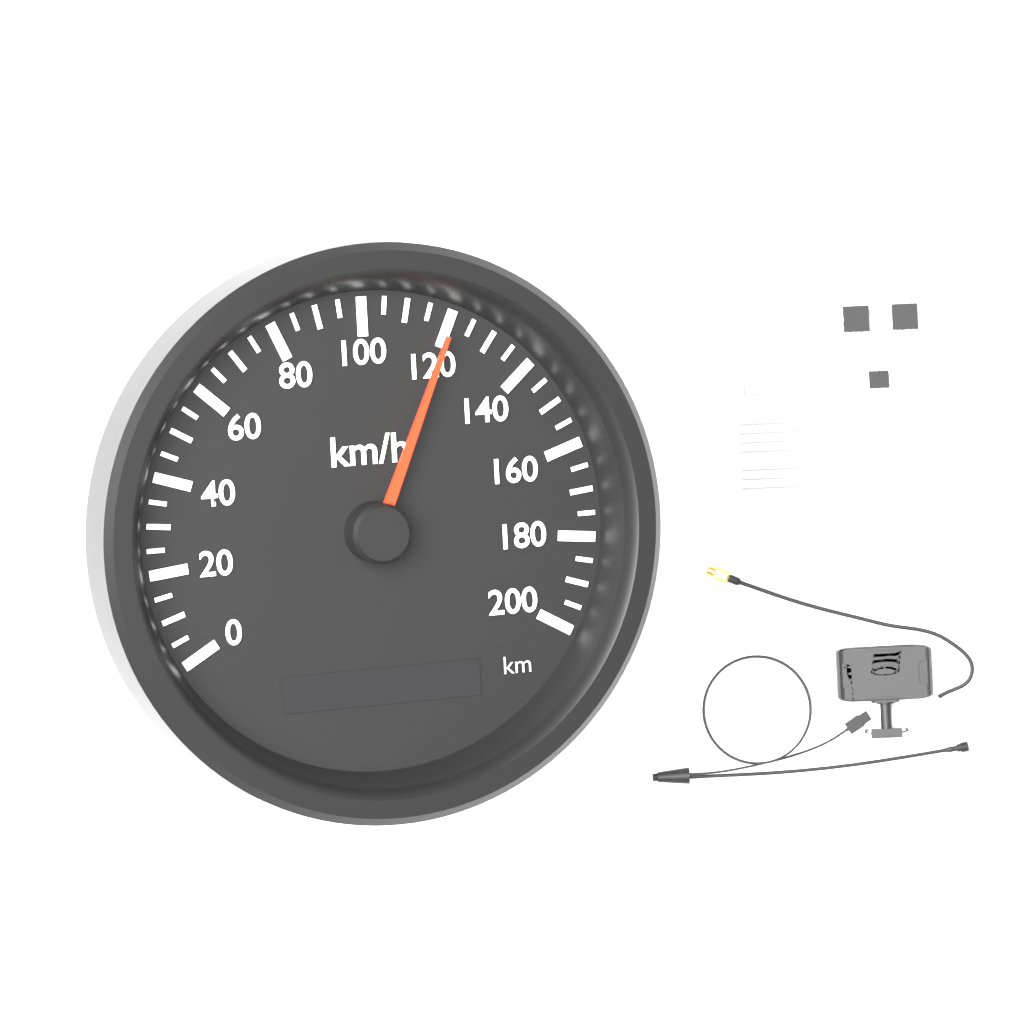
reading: 120 km/h
